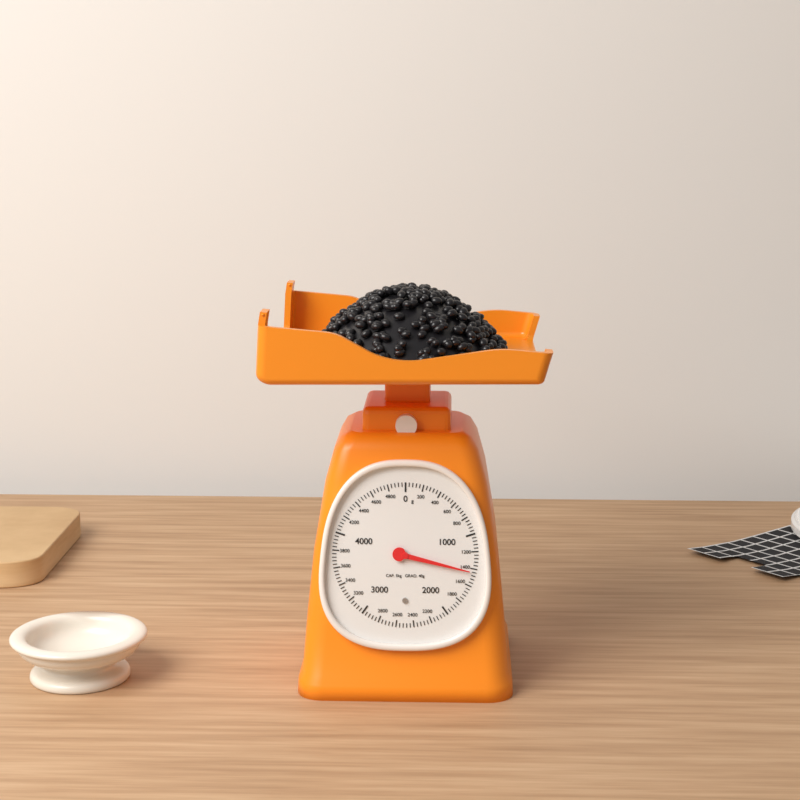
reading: 1440 g
